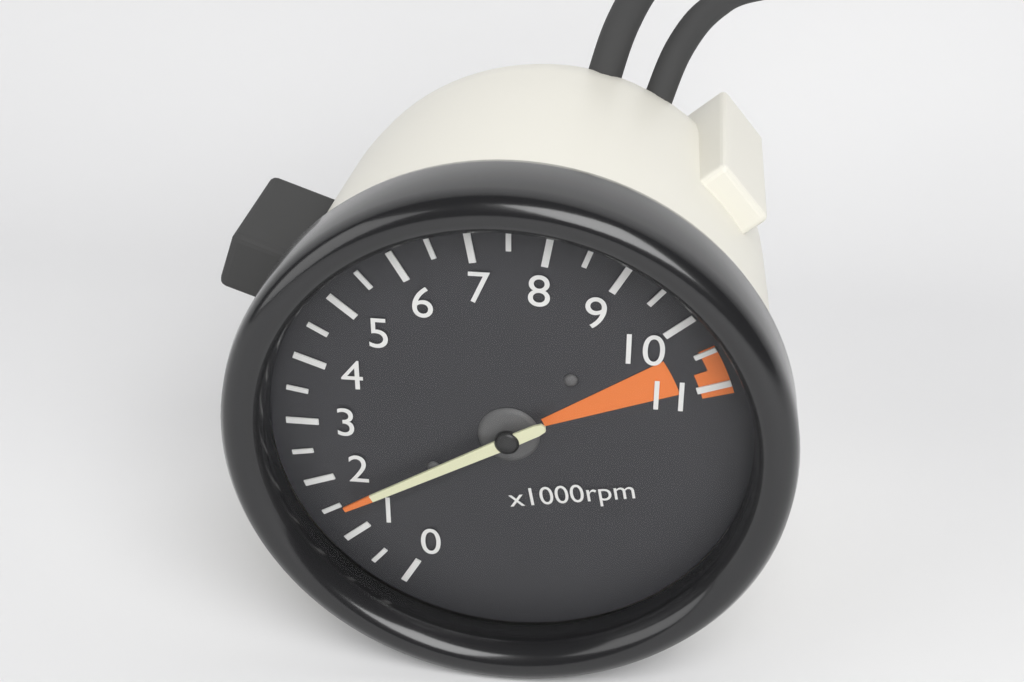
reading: 1.5 x1000rpm
